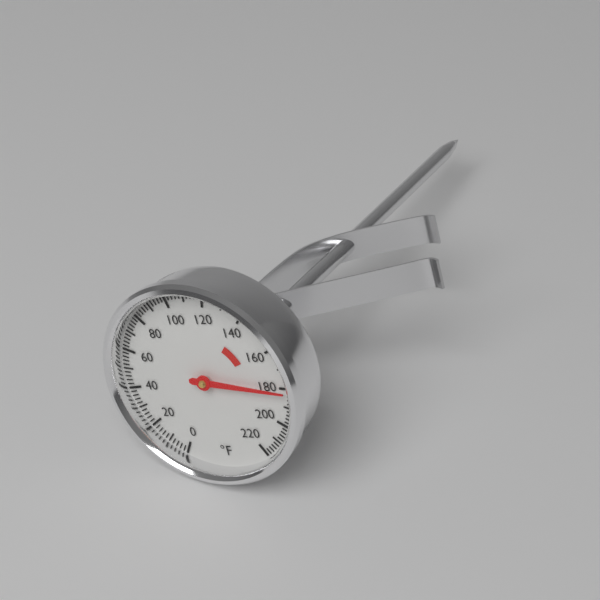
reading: 182 °F
